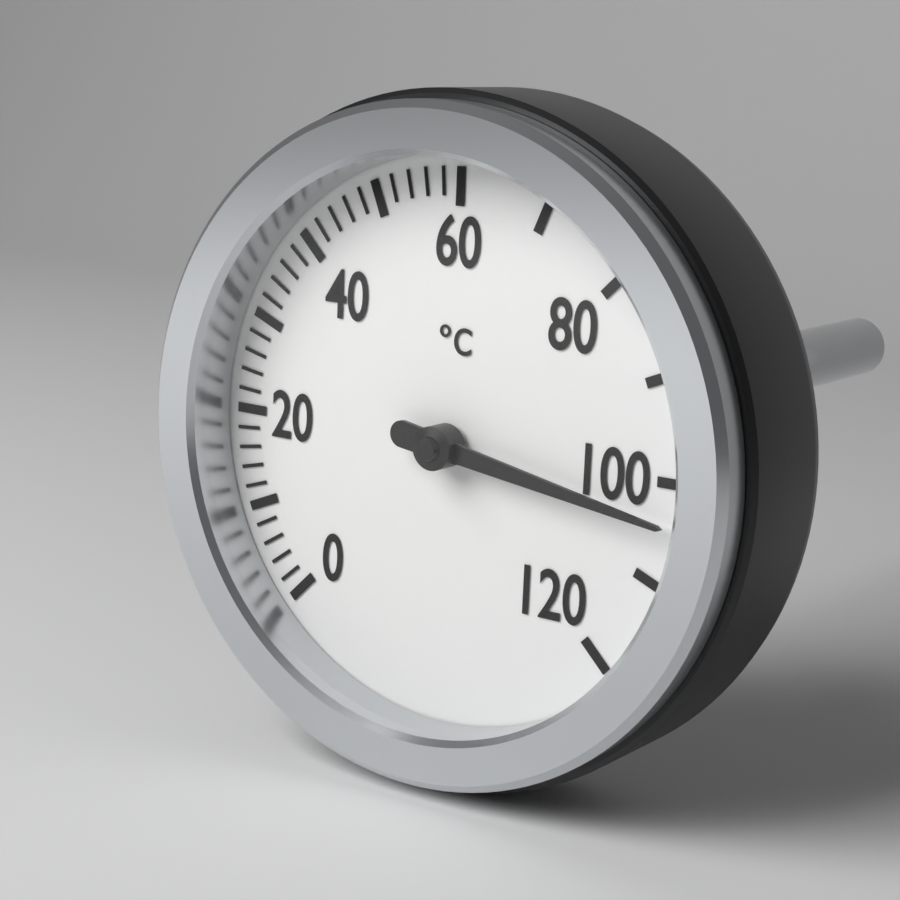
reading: 104 °C
